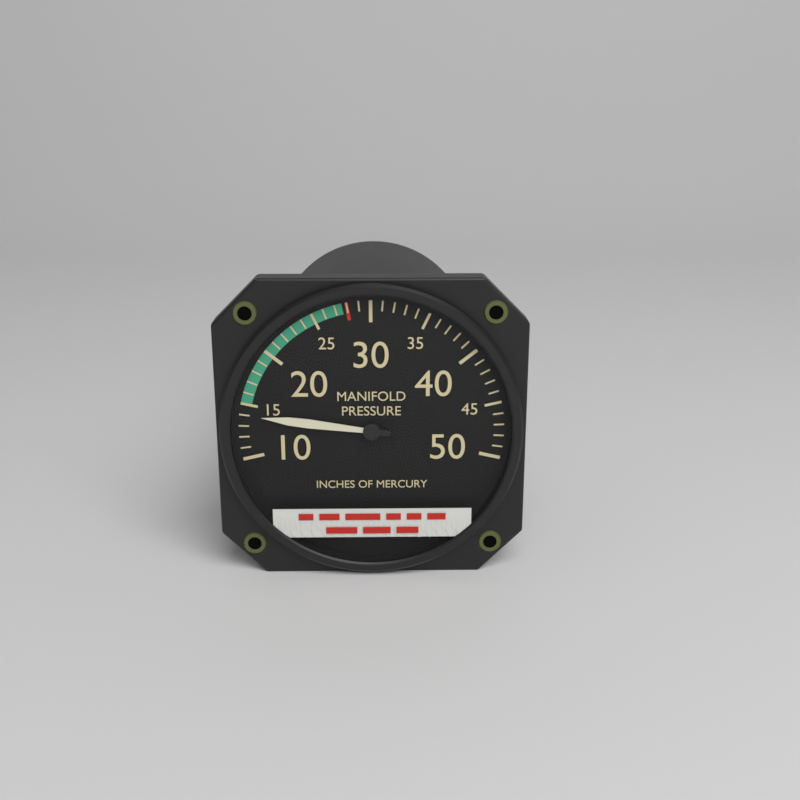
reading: 14 inHg
